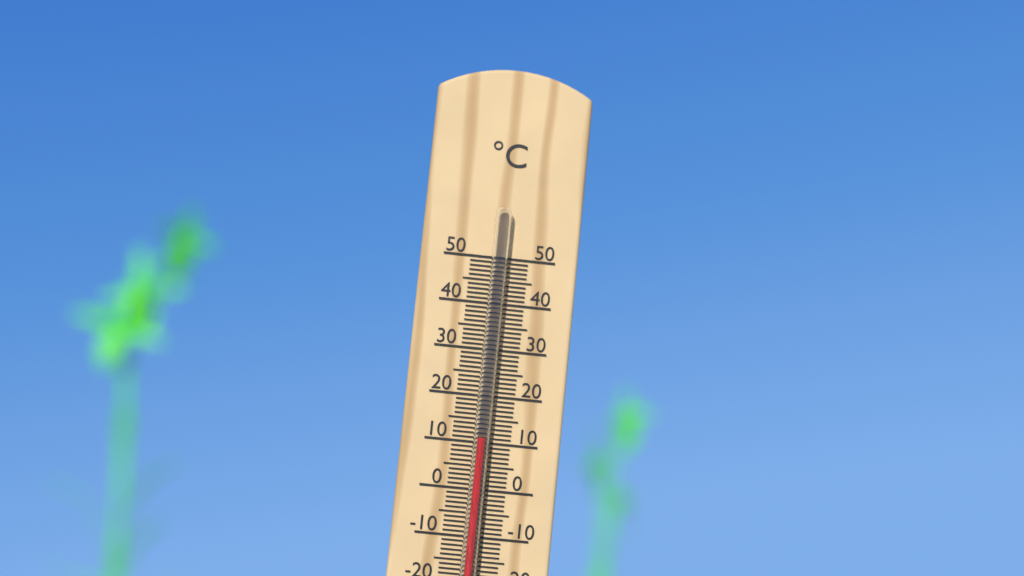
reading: 11 °C
